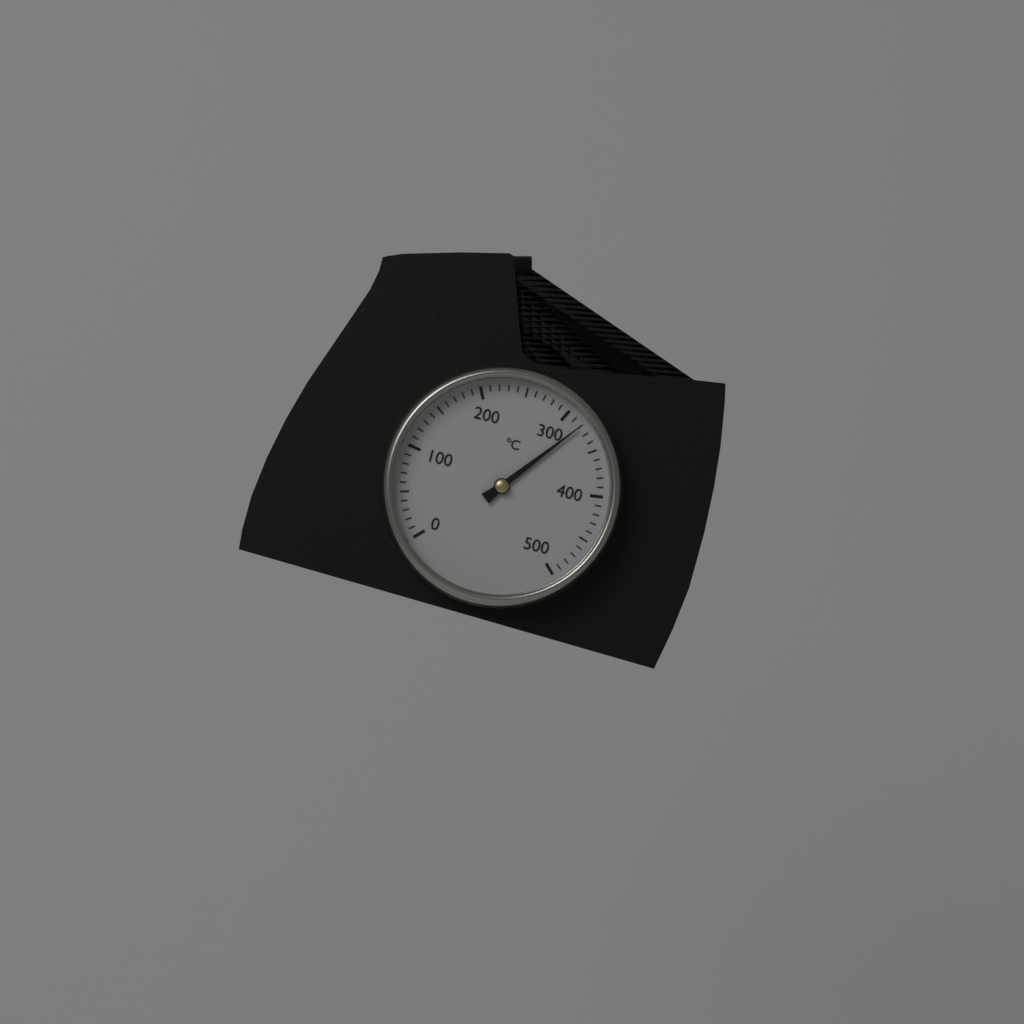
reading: 320 °C
